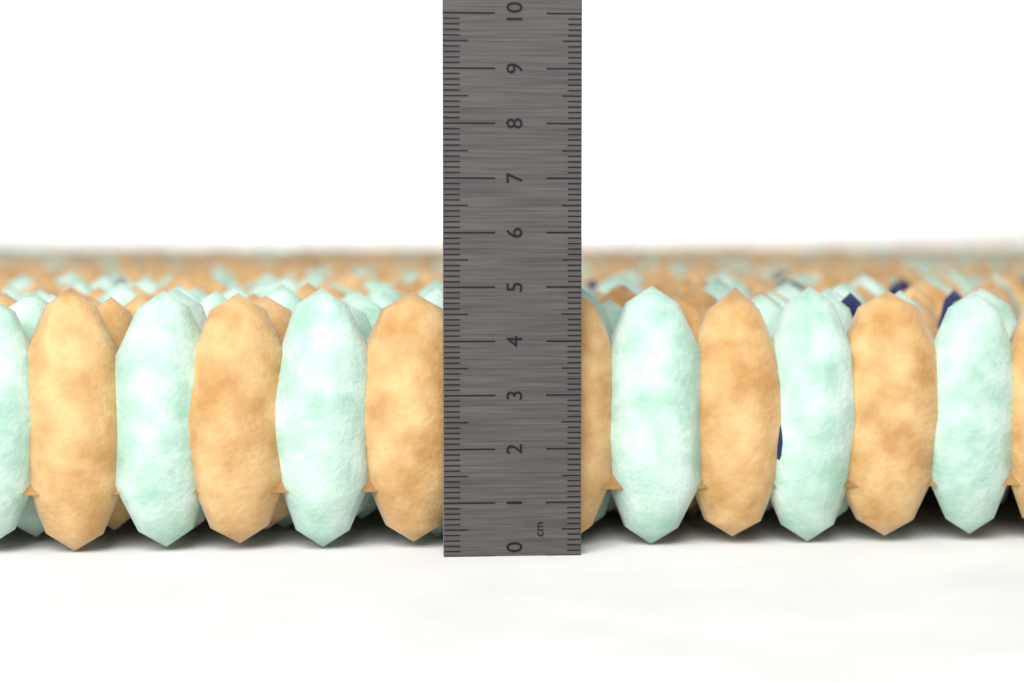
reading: 5.0 cm
